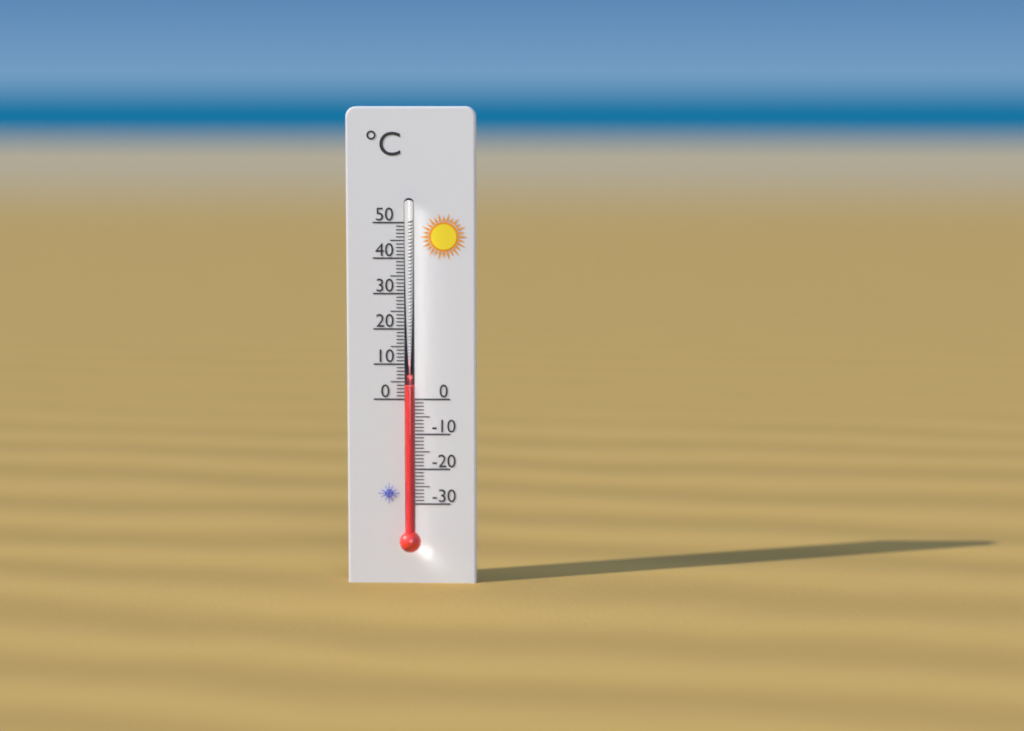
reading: 4 °C
